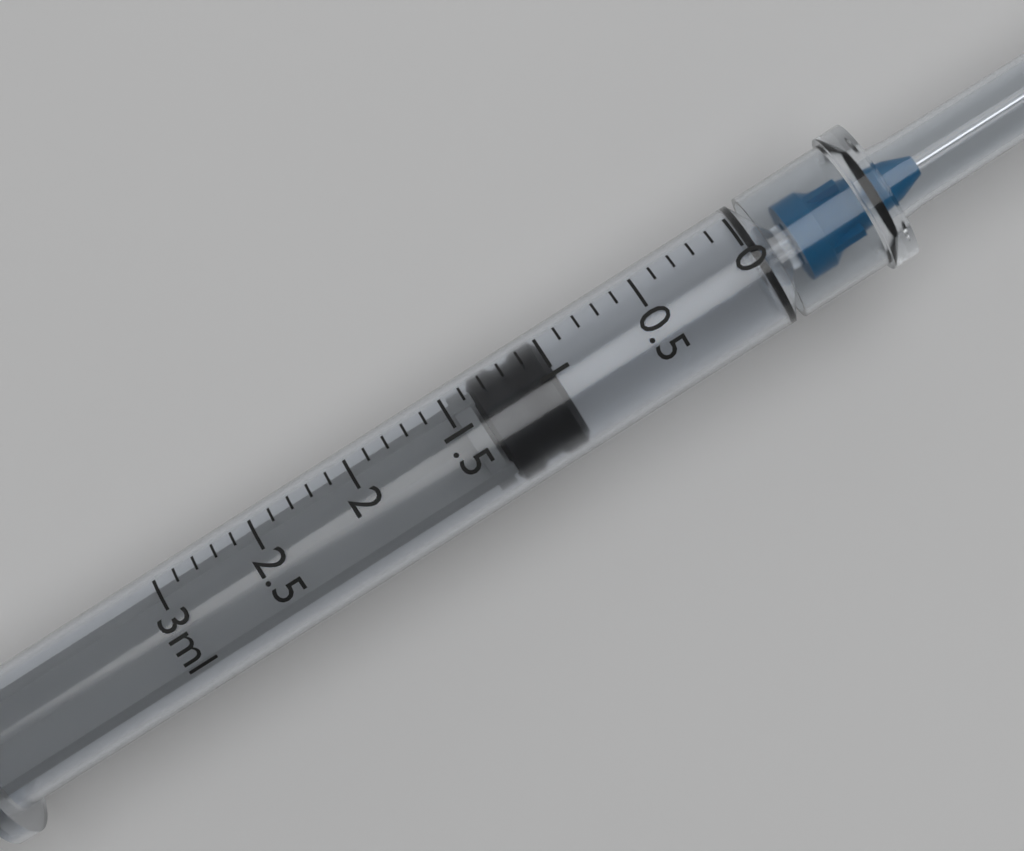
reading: 1.0 ml
